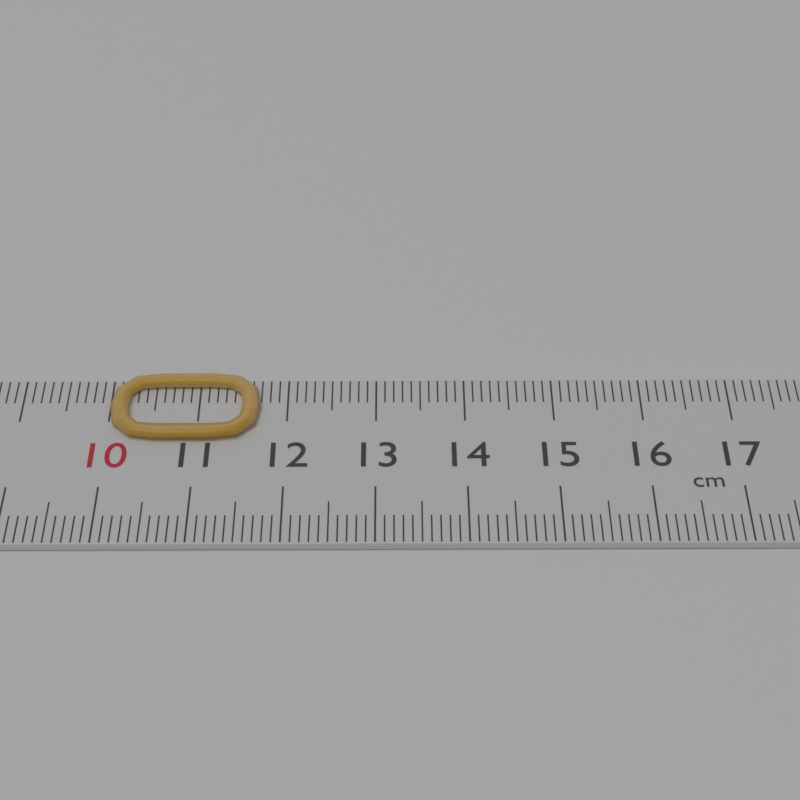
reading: 11.7 cm
